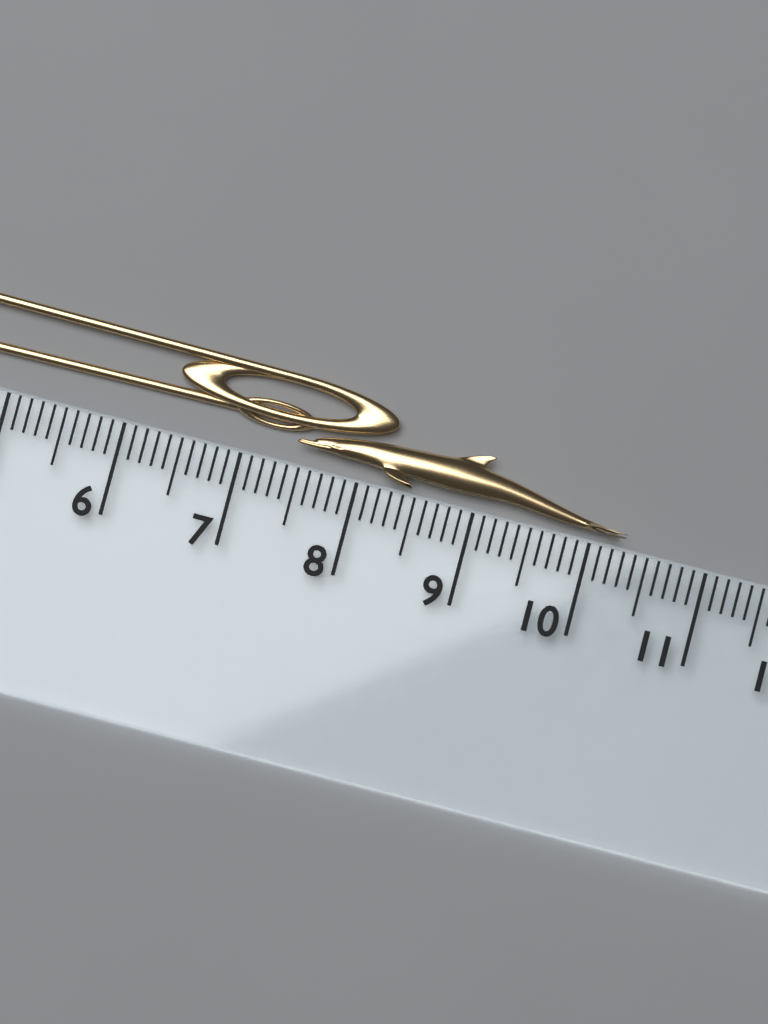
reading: 10.3 cm
